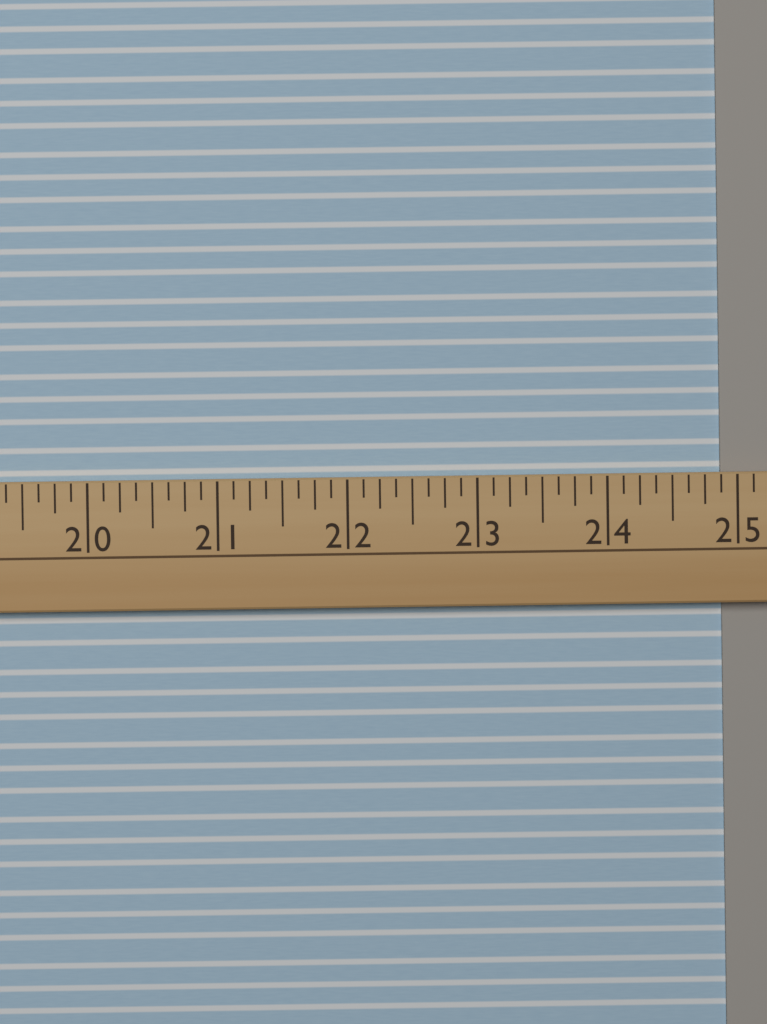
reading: 24.875 (no unit)
